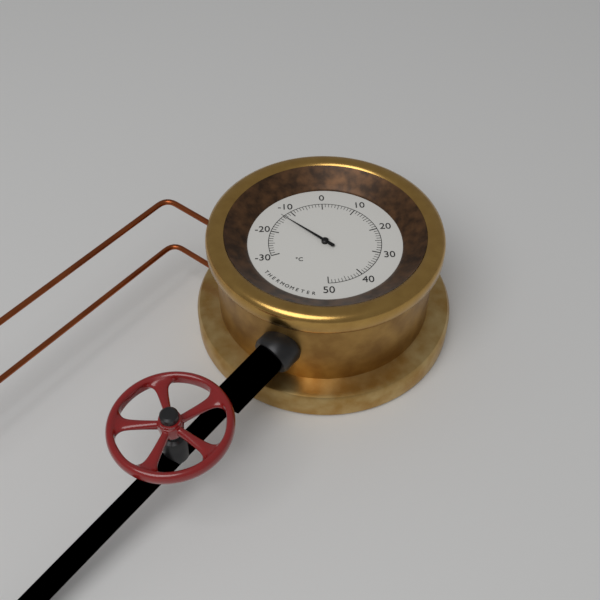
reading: -13 °C
